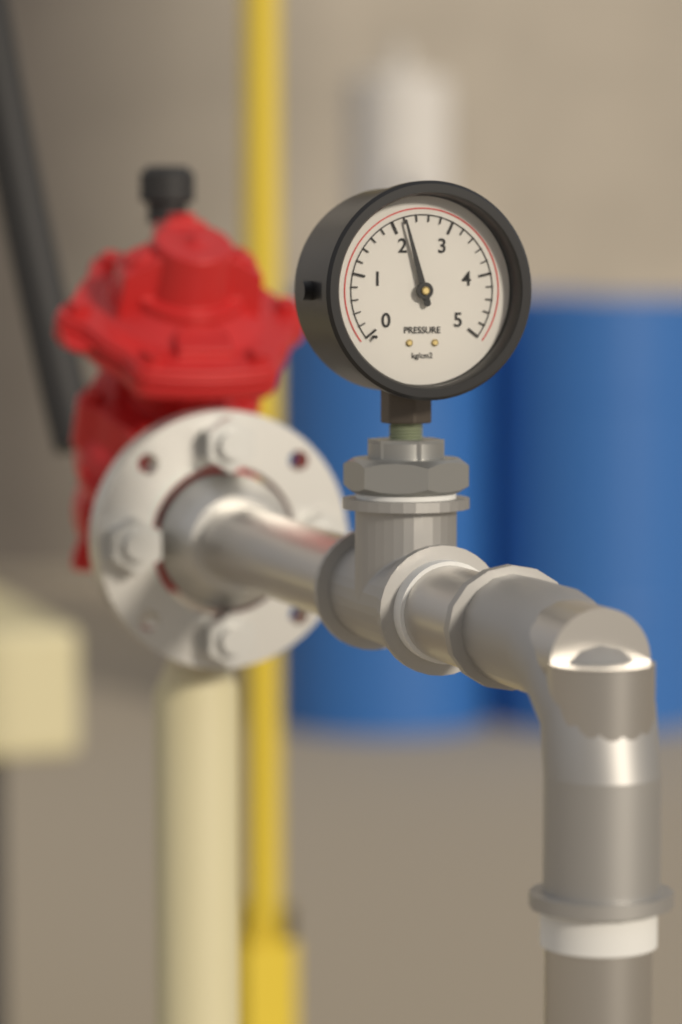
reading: 2.2 kg/cm2
